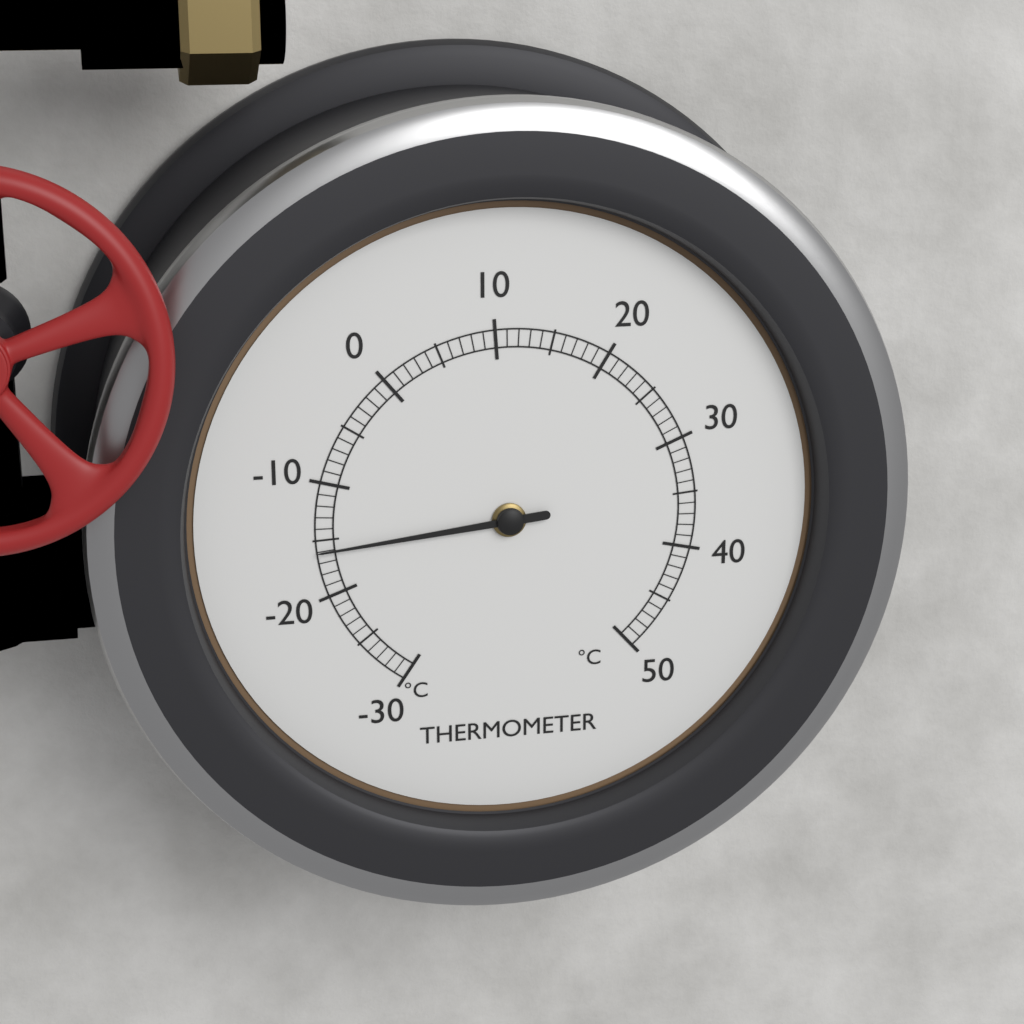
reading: -16 °C
